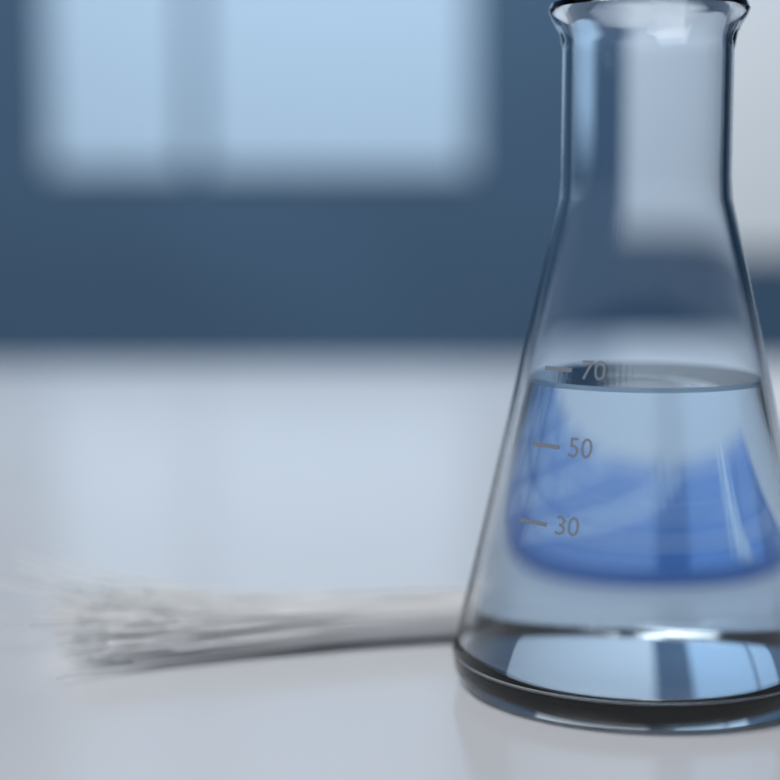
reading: 66 (no unit)
